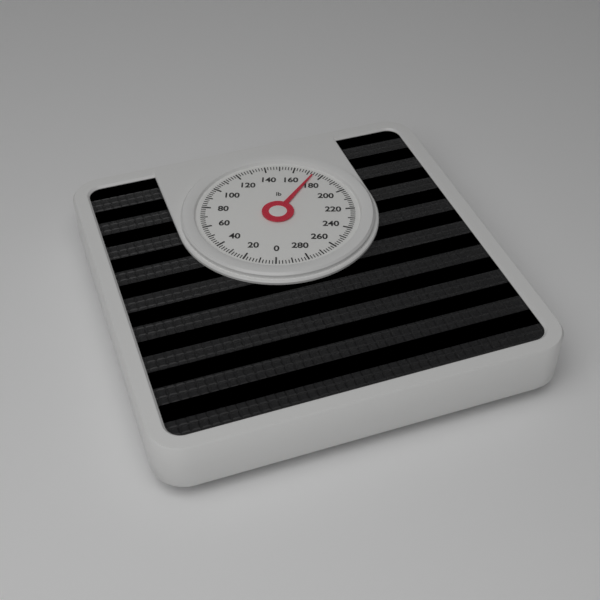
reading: 174 lb
